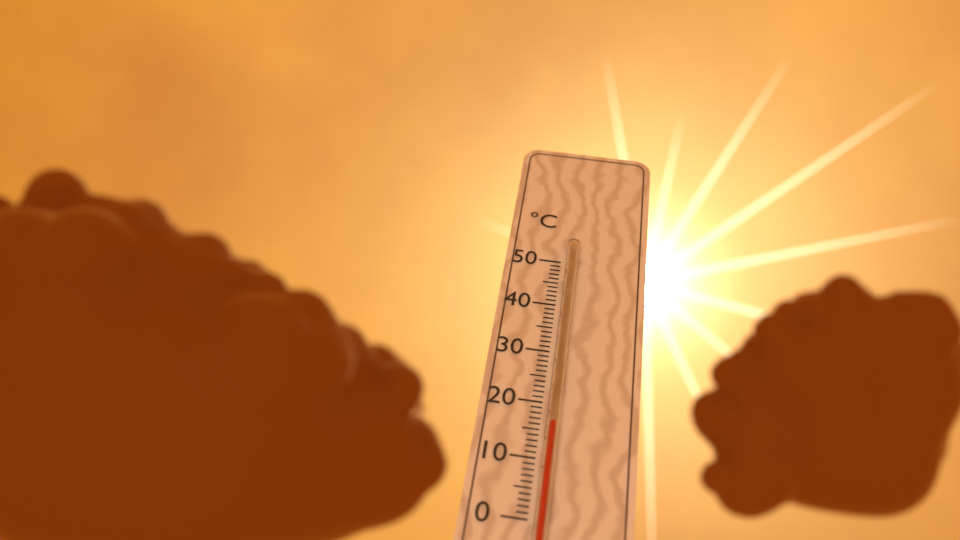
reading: 16 °C
